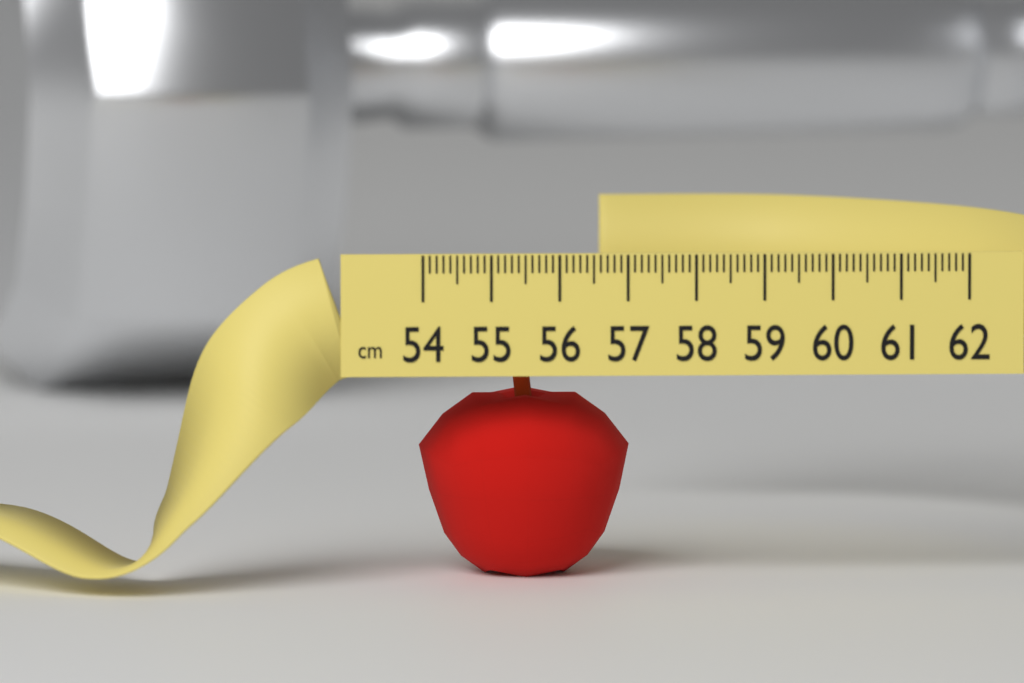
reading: 57.1 cm
